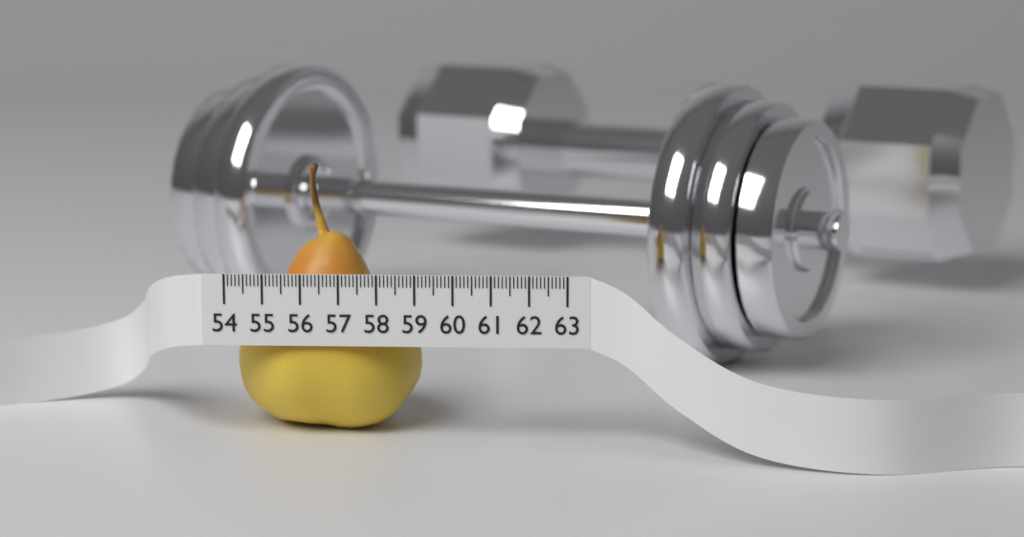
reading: 59.0 (no unit)
